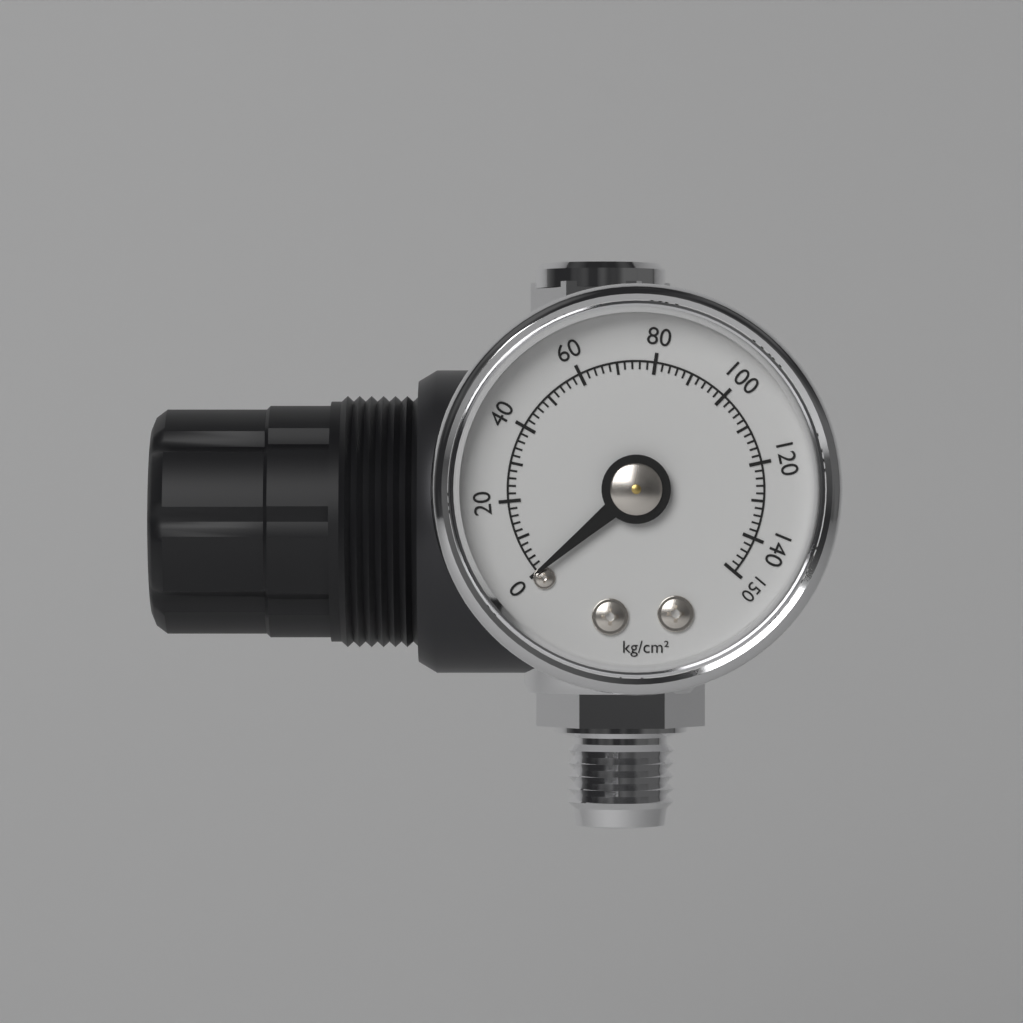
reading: 0 kg/cm²
